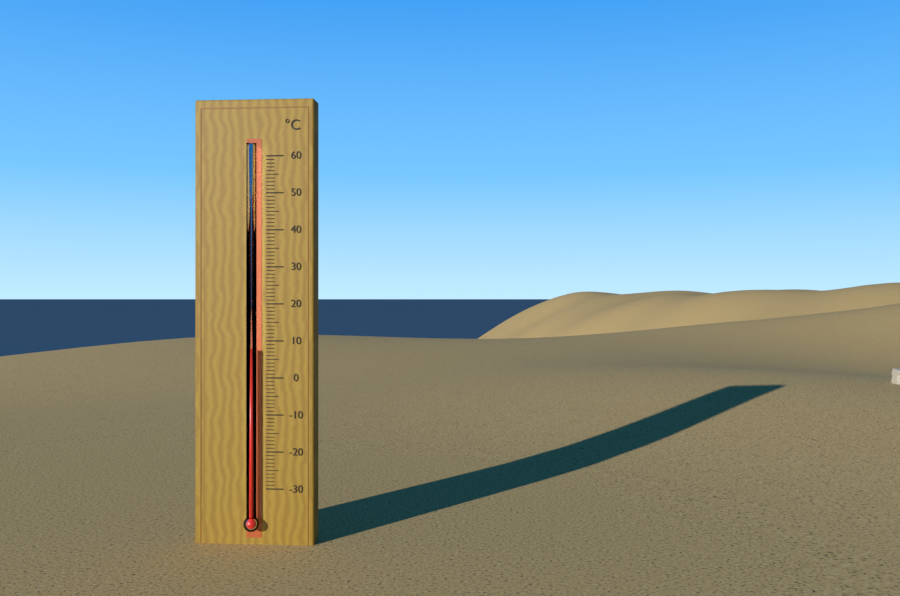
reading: 8 °C
